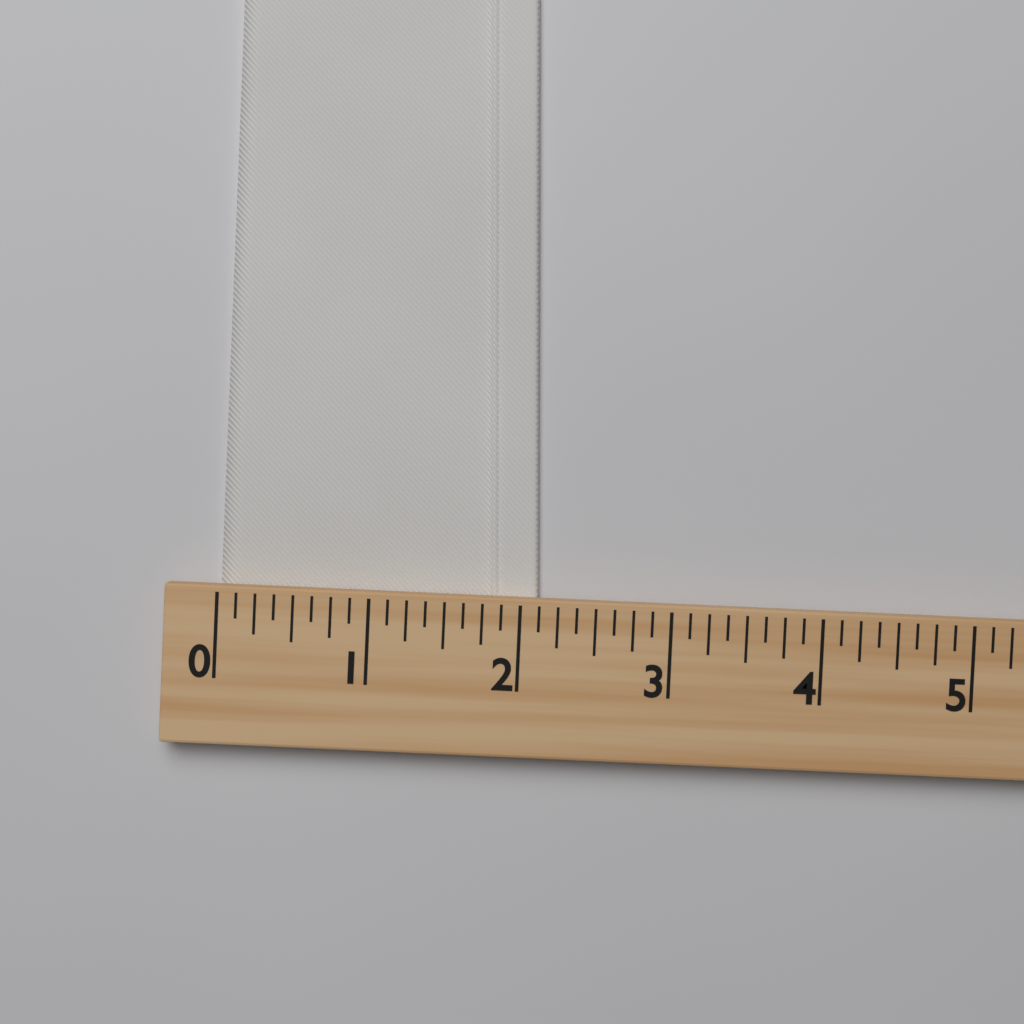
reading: 2.125 (no unit)
